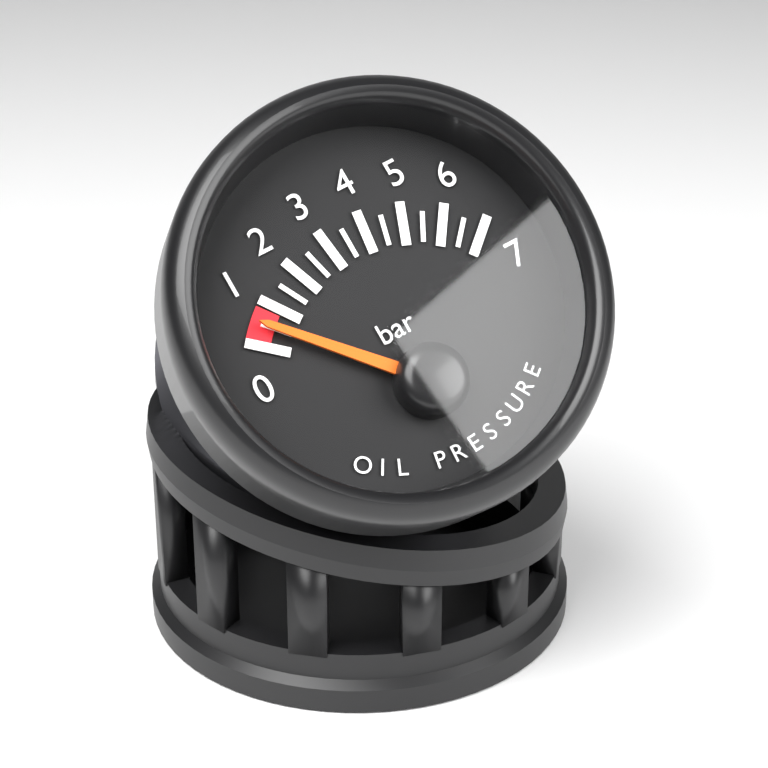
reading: 0.5 bar
